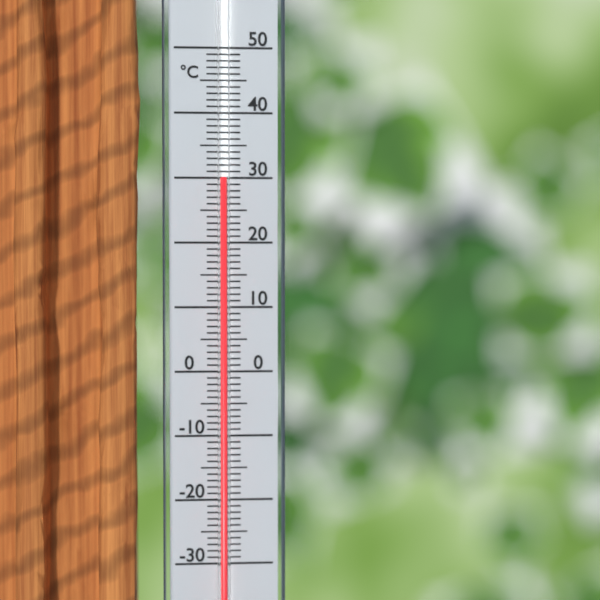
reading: 30 °C
